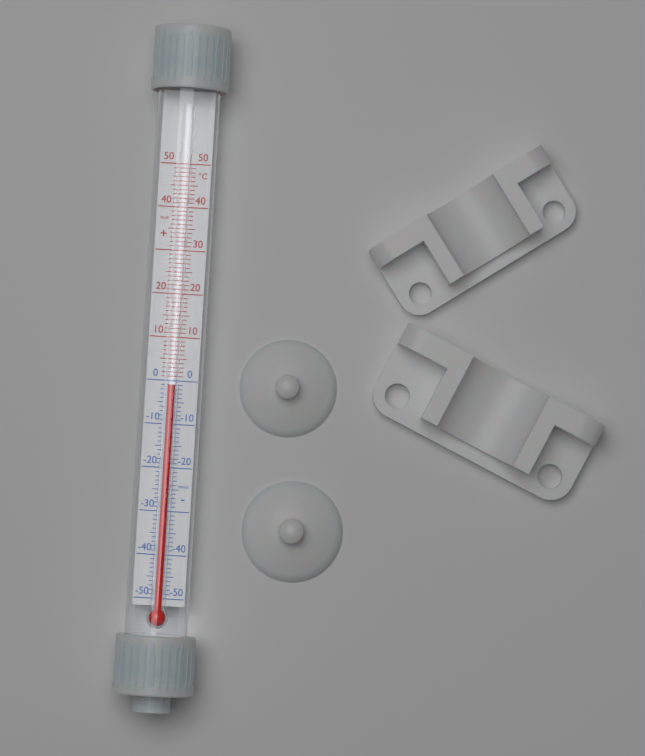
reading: -1 °C
